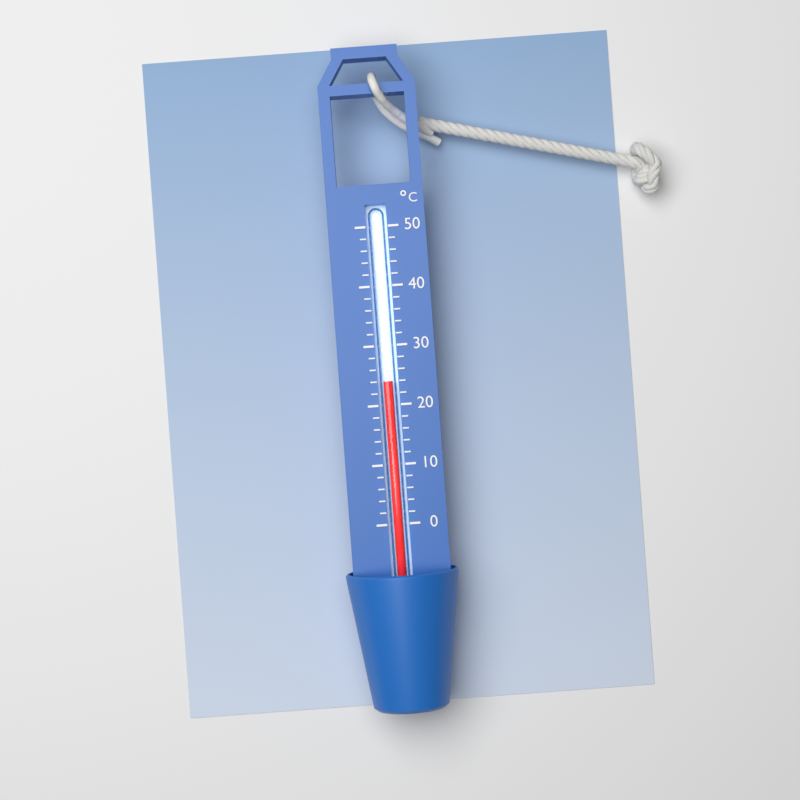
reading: 24 °C
